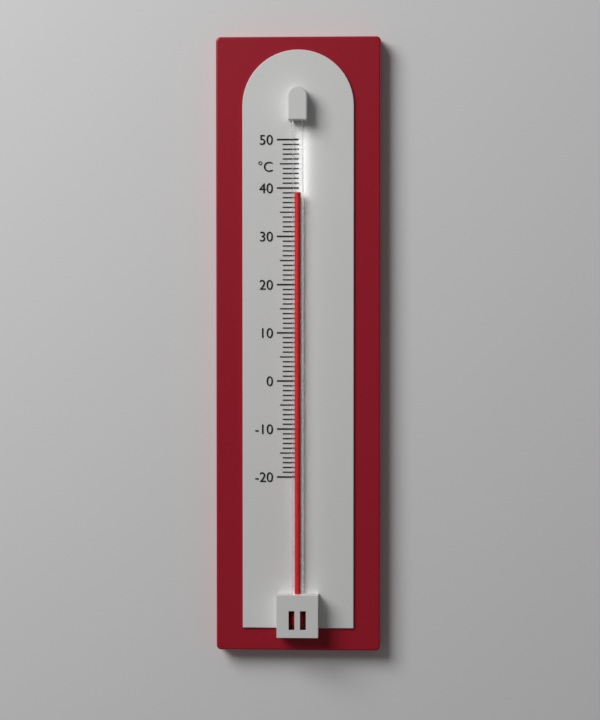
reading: 39 °C
